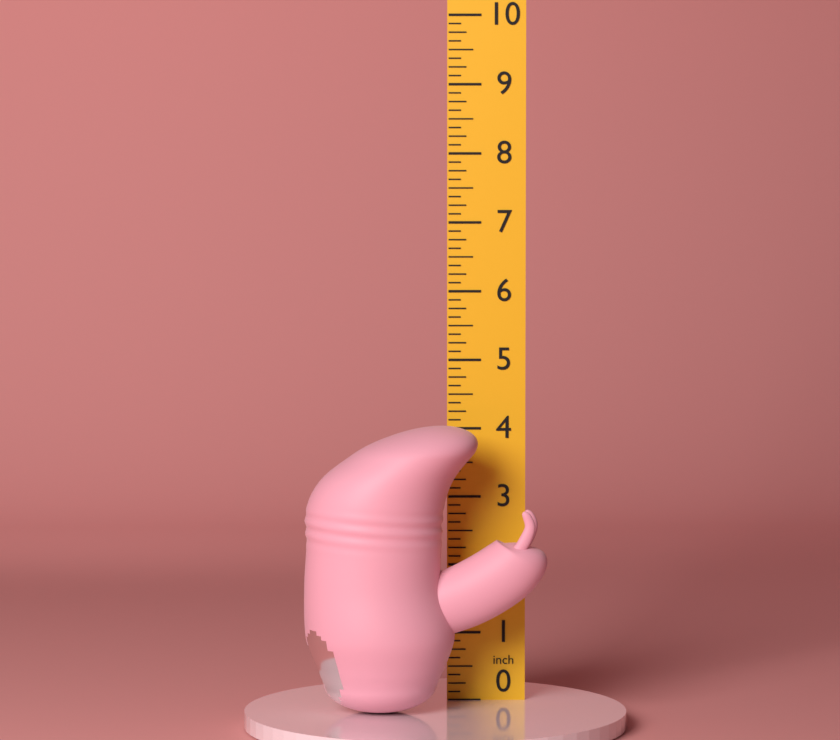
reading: 4.125 in
